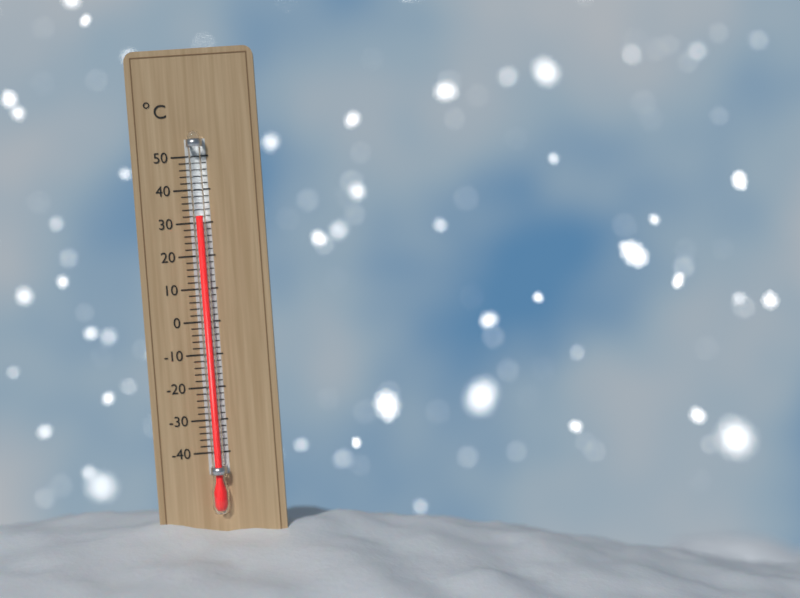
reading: 32 °C
